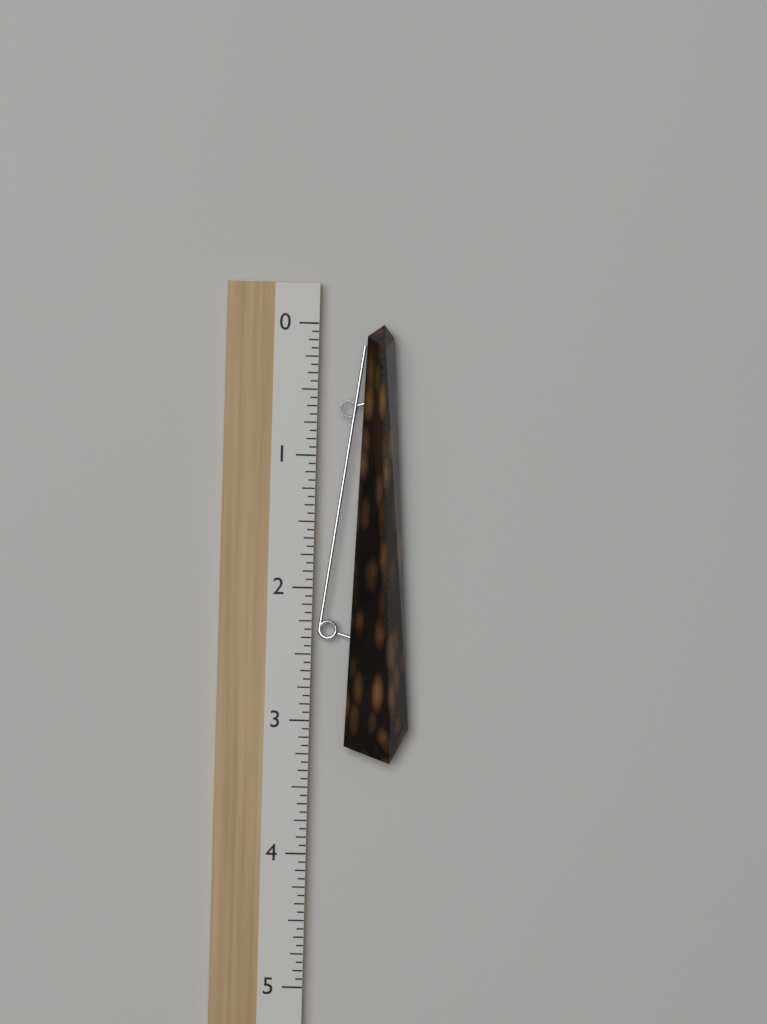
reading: 3.3125 (no unit)
